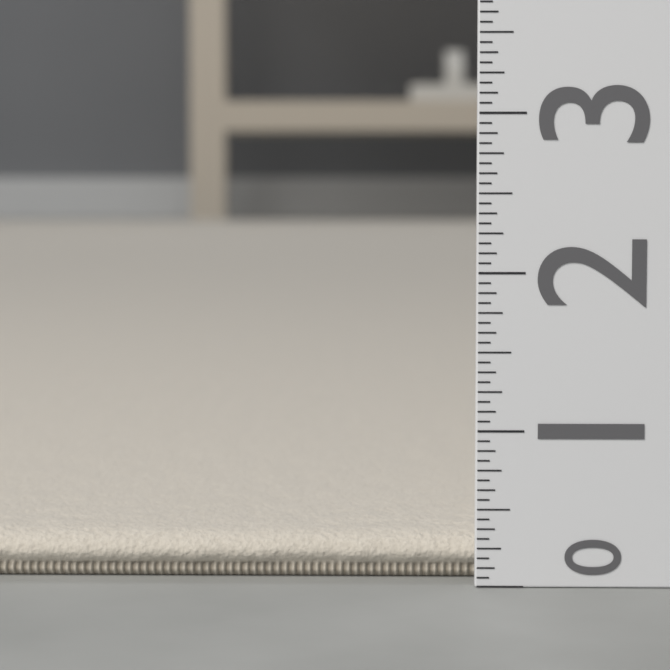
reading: 0.3125 (no unit)
